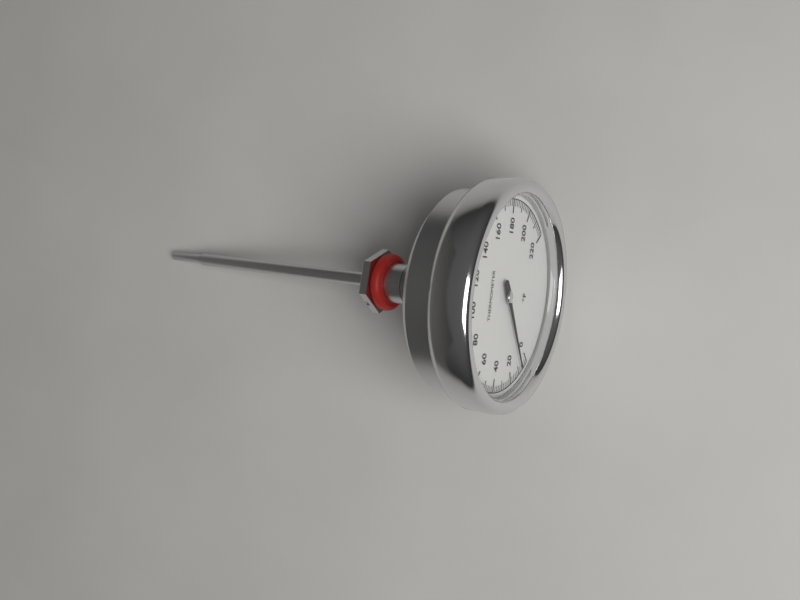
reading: 8 °F
